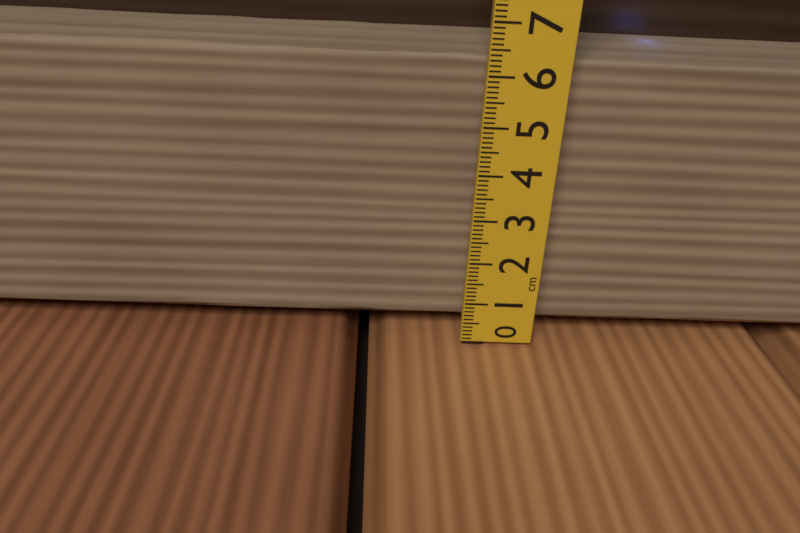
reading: 6.5 cm
